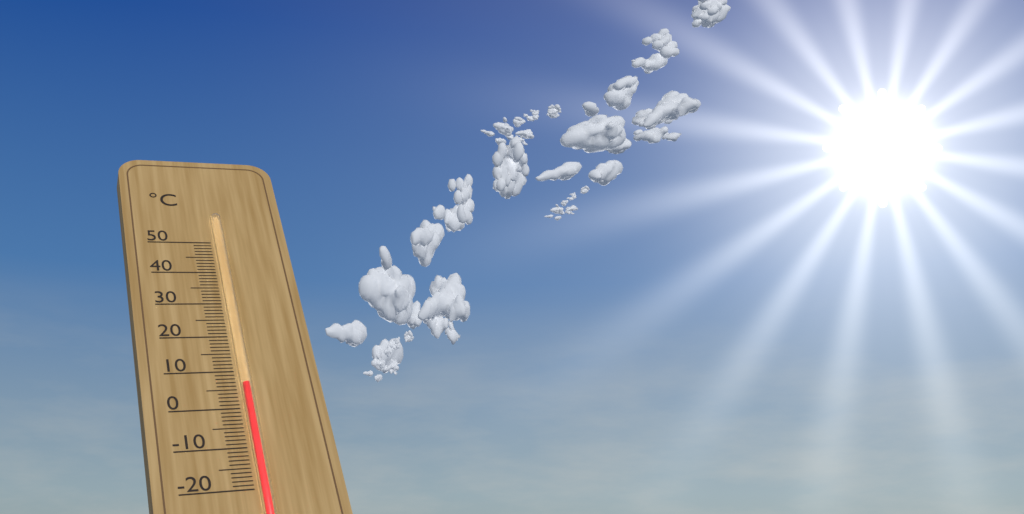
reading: 6 °C
